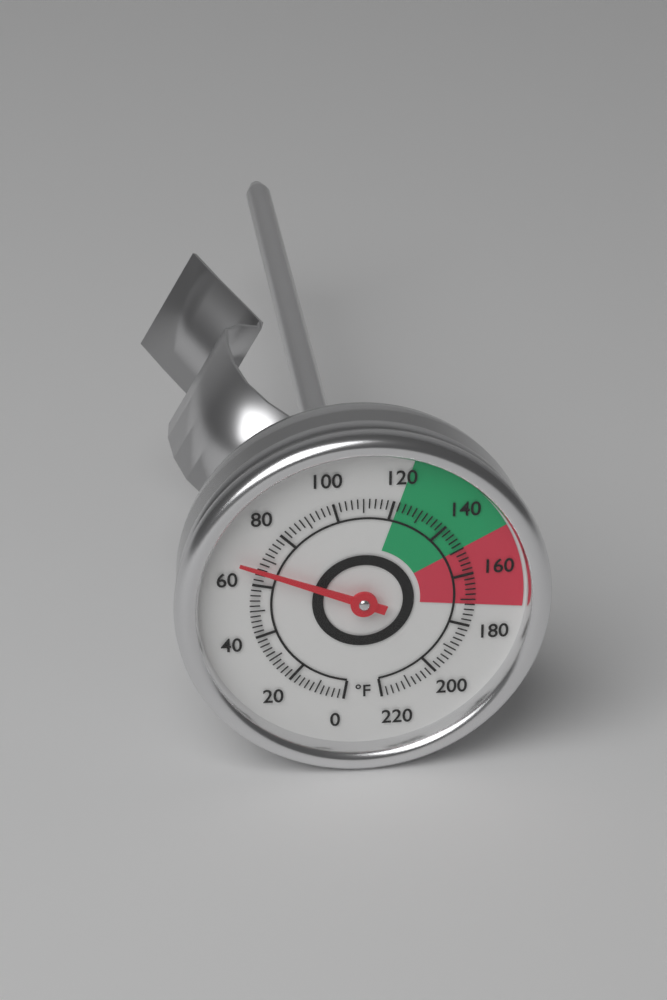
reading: 66 °F
